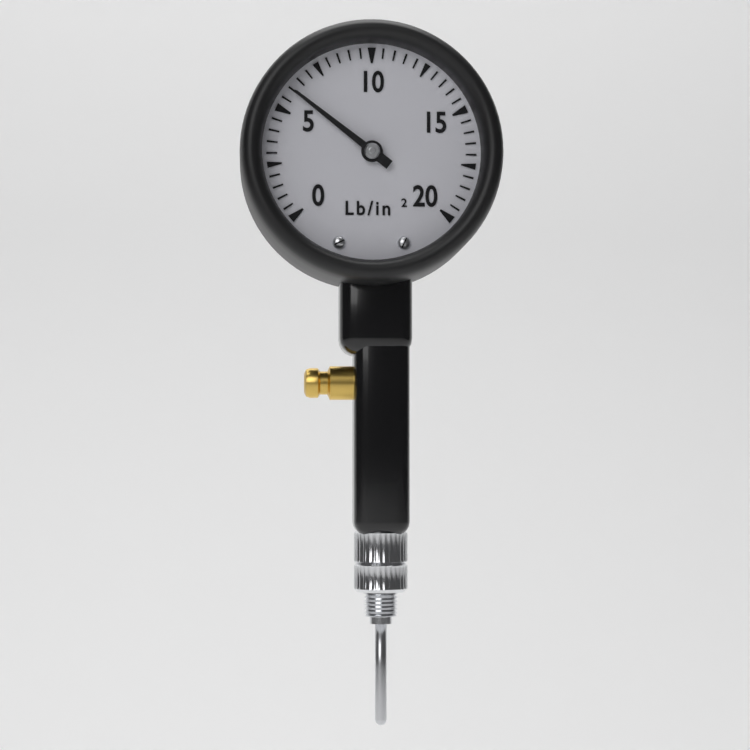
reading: 6.0 lb/in²
